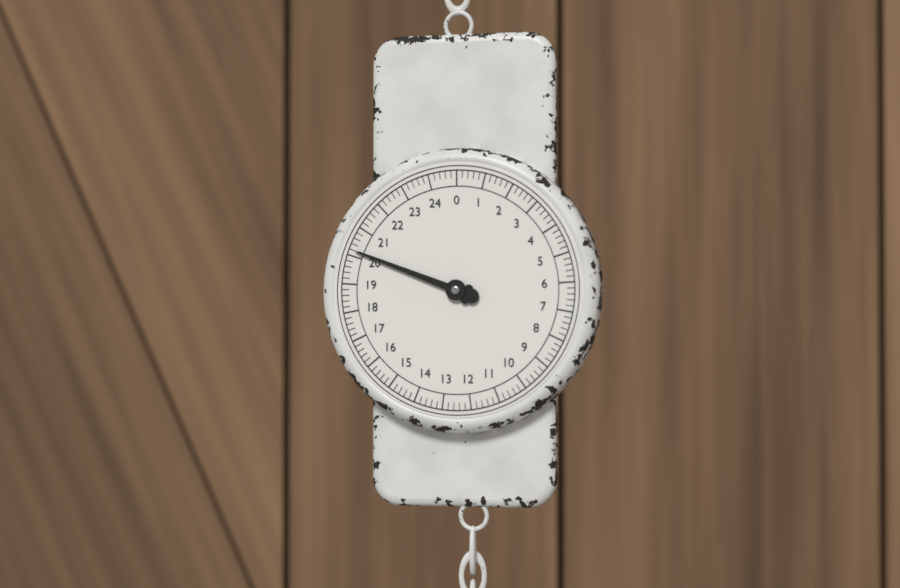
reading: 20.2 (no unit)
